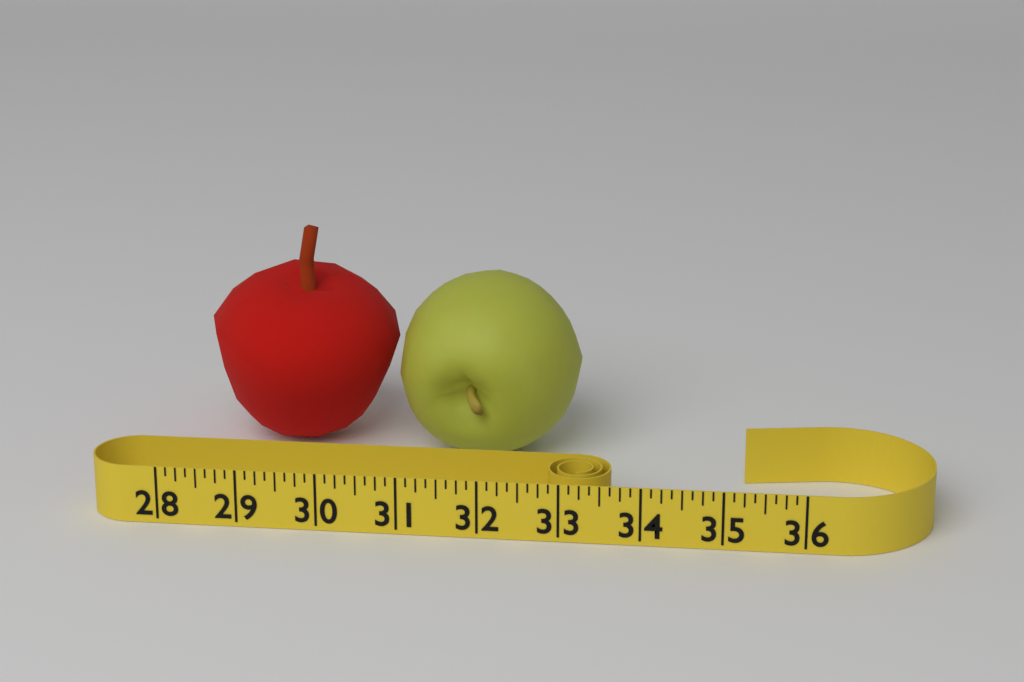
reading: 33.000 (no unit)
